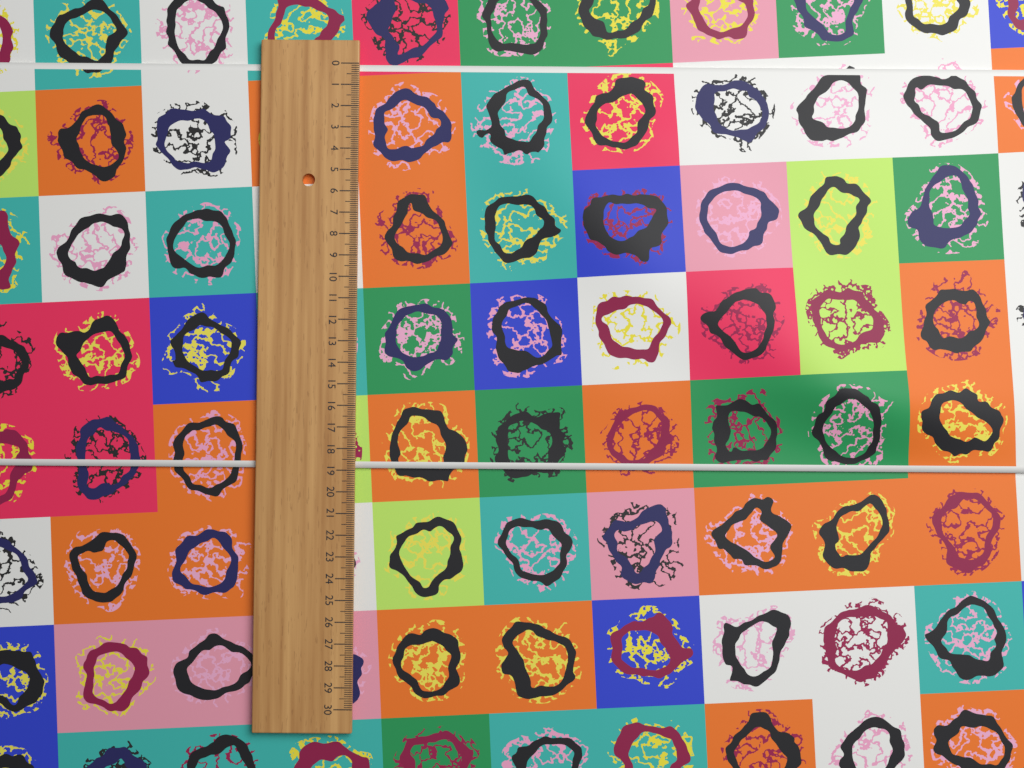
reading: 18.9 (no unit)
